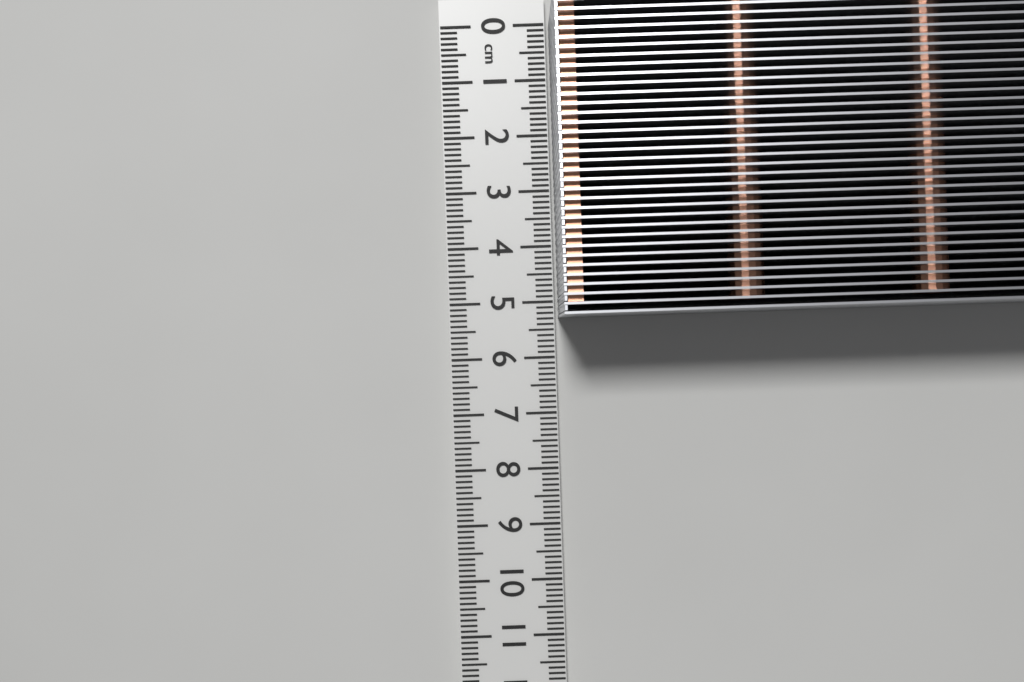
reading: 5.3 cm
